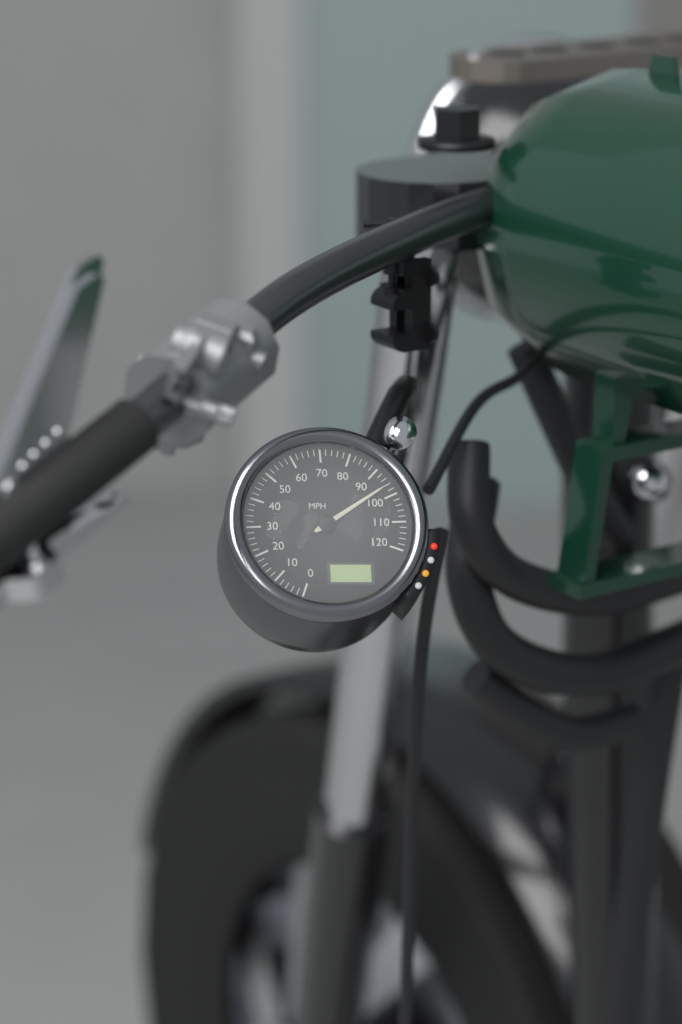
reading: 96 MPH
